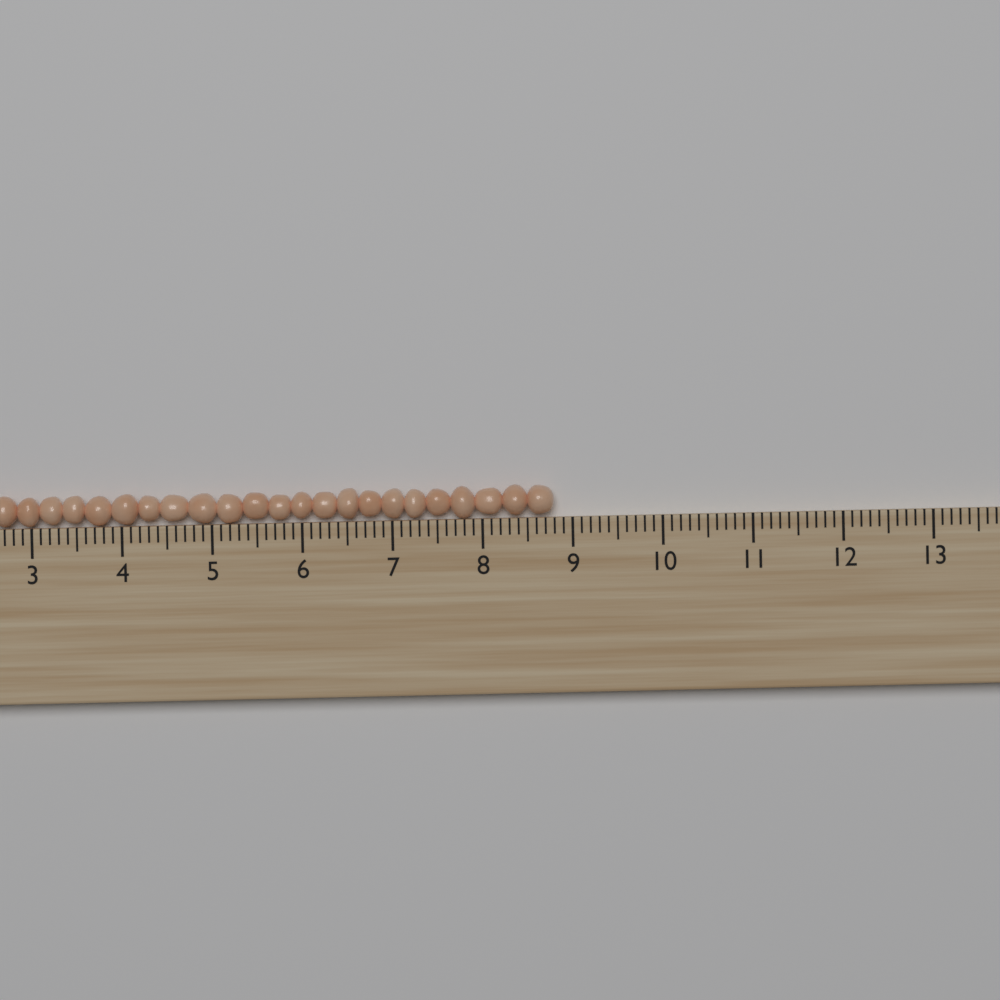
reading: 8.8 (no unit)
